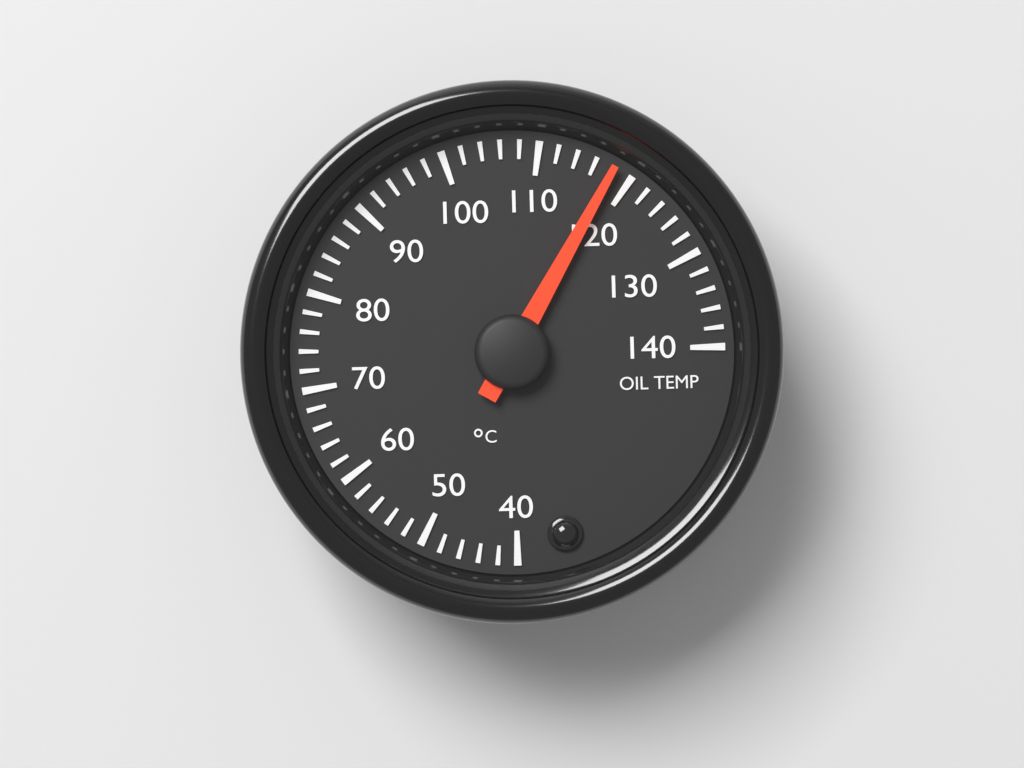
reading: 118 °C
